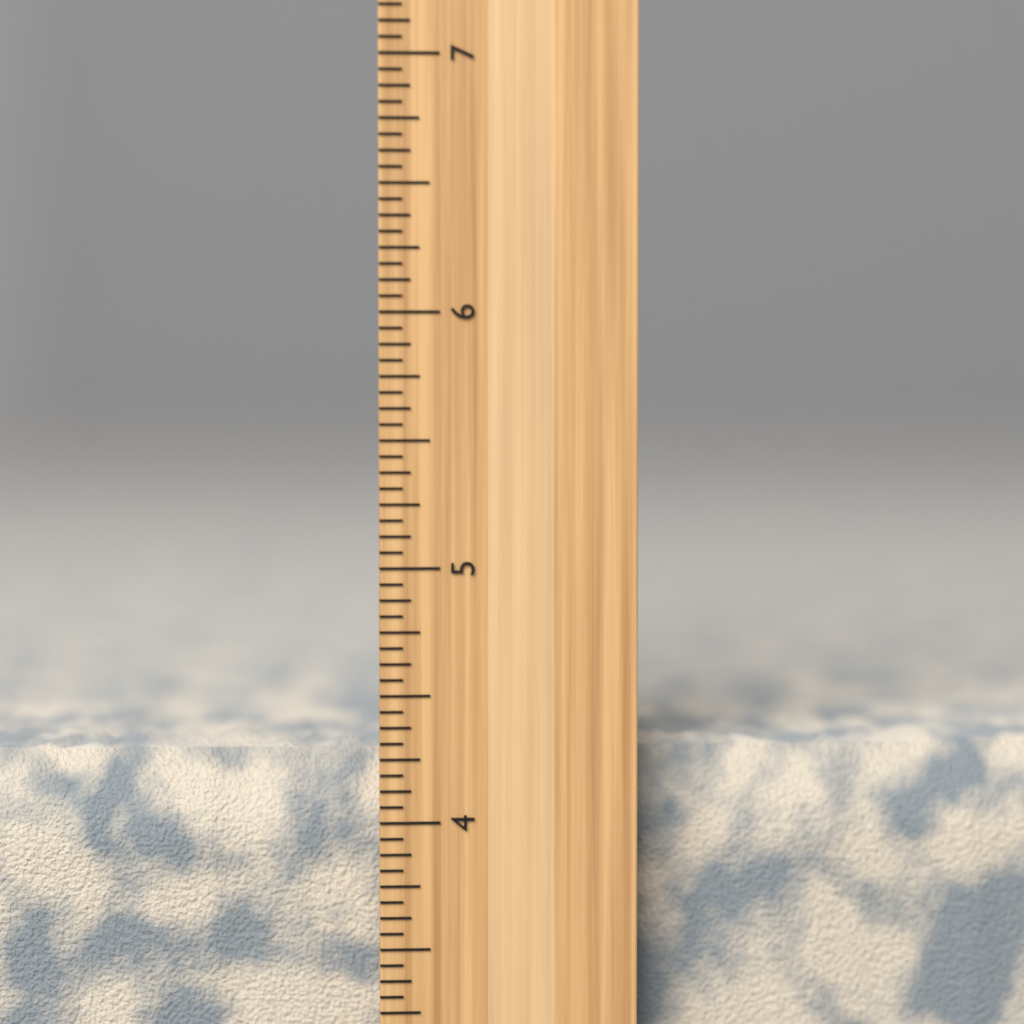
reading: 4.3125 inch
